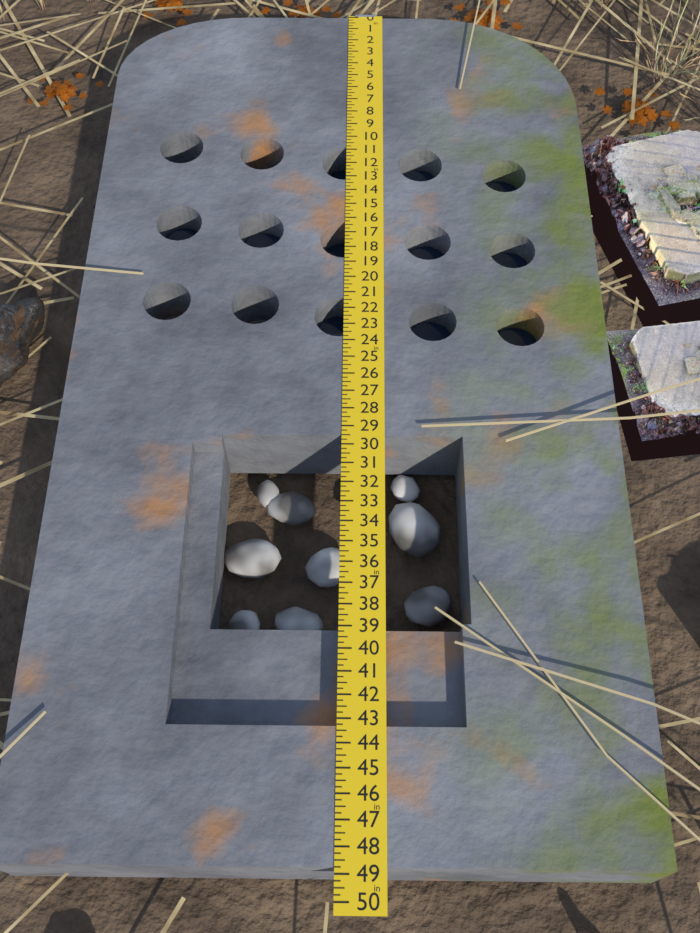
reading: 48.75 in
